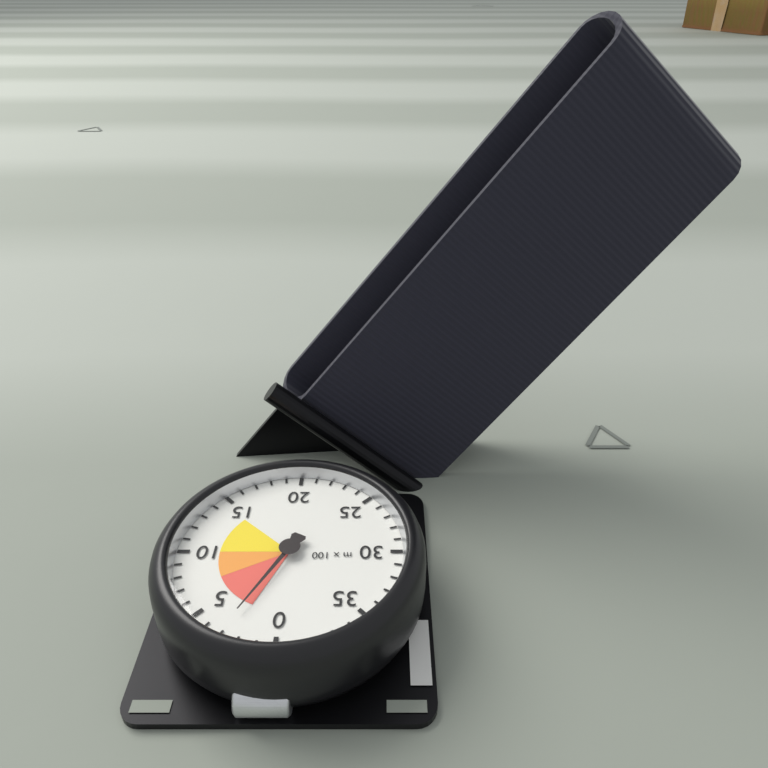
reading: 300 m
